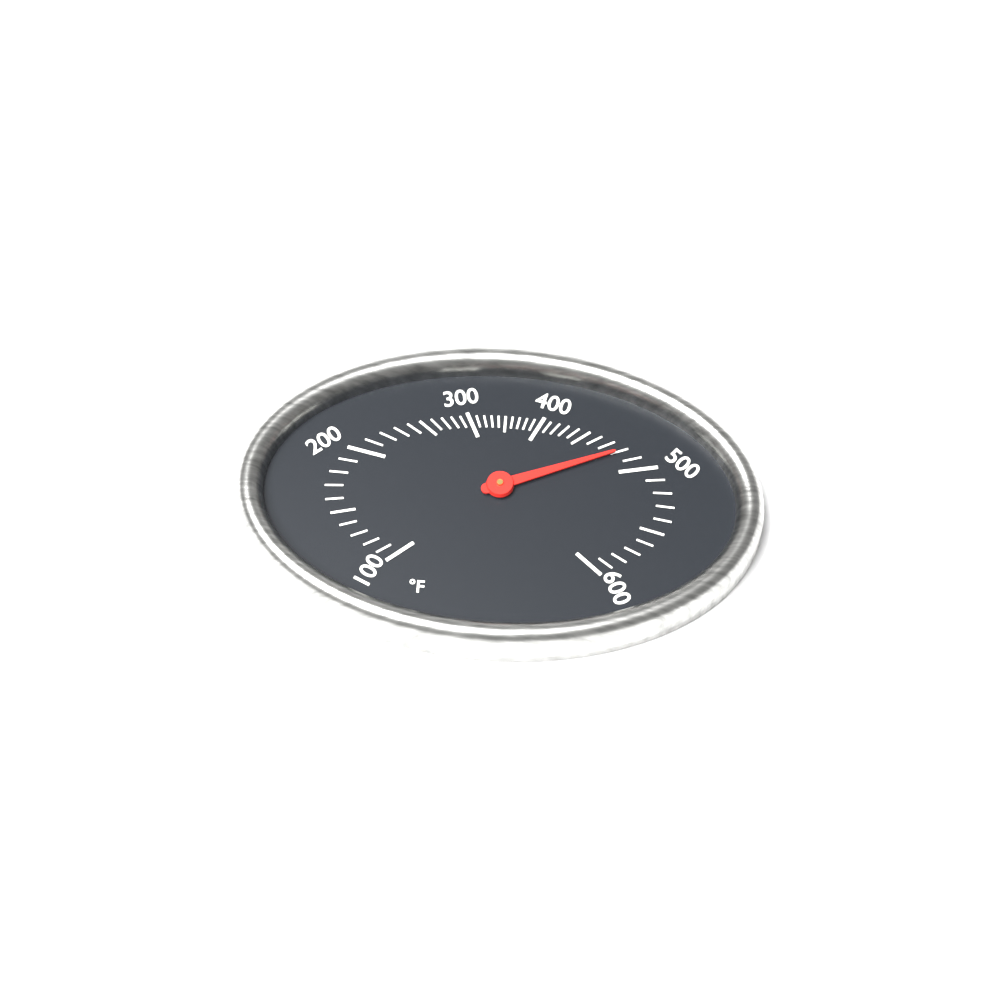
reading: 480 °F
